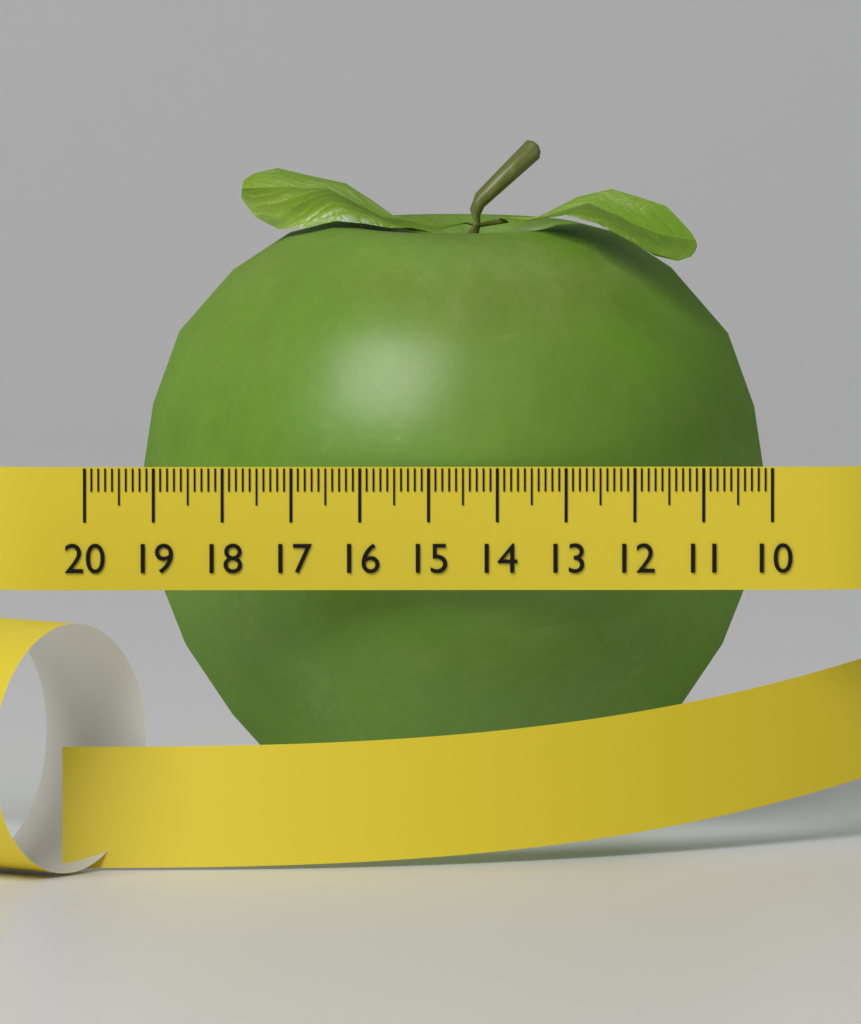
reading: 19.2 (no unit)
